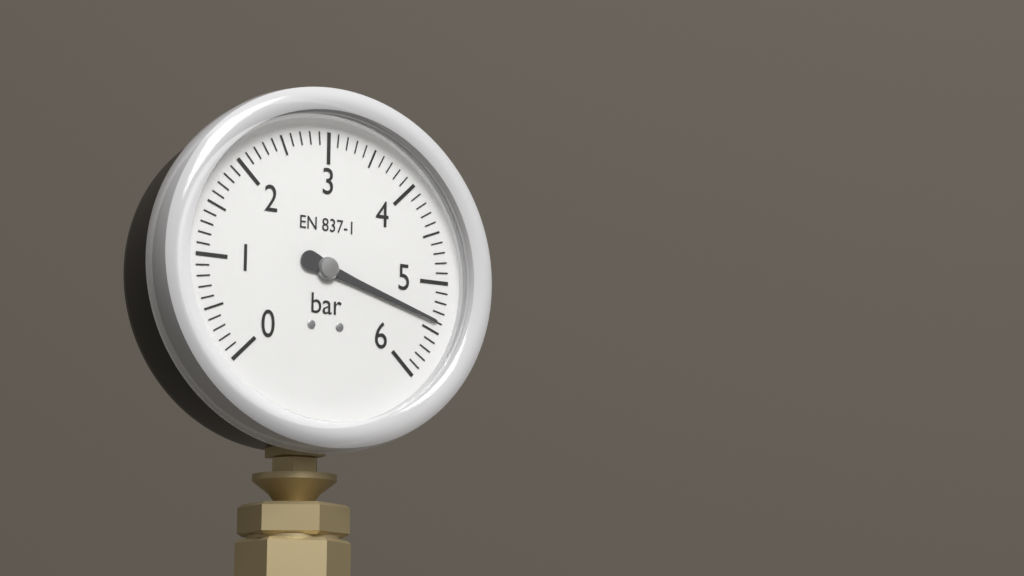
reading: 5.4 bar
